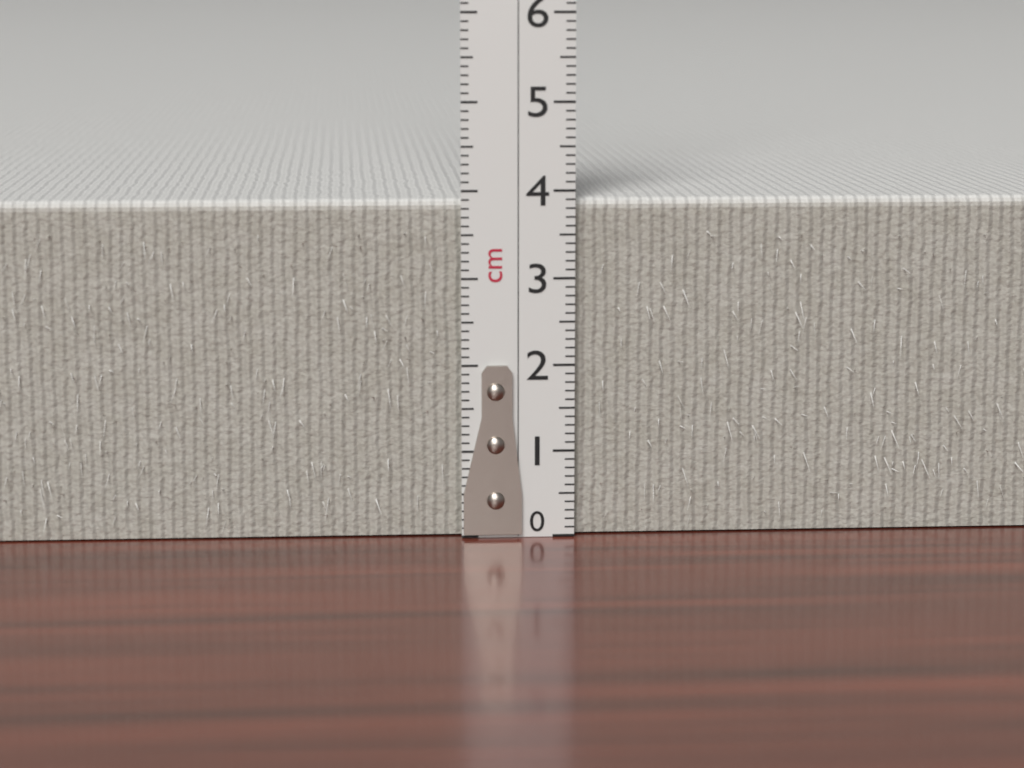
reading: 3.9 cm
